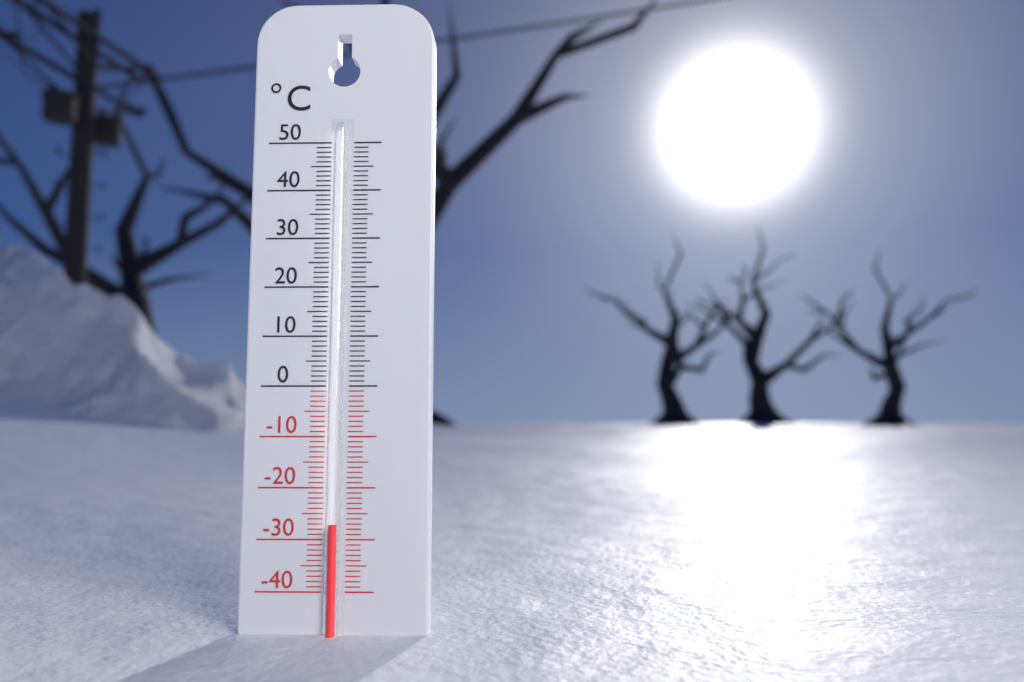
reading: -27 °C
